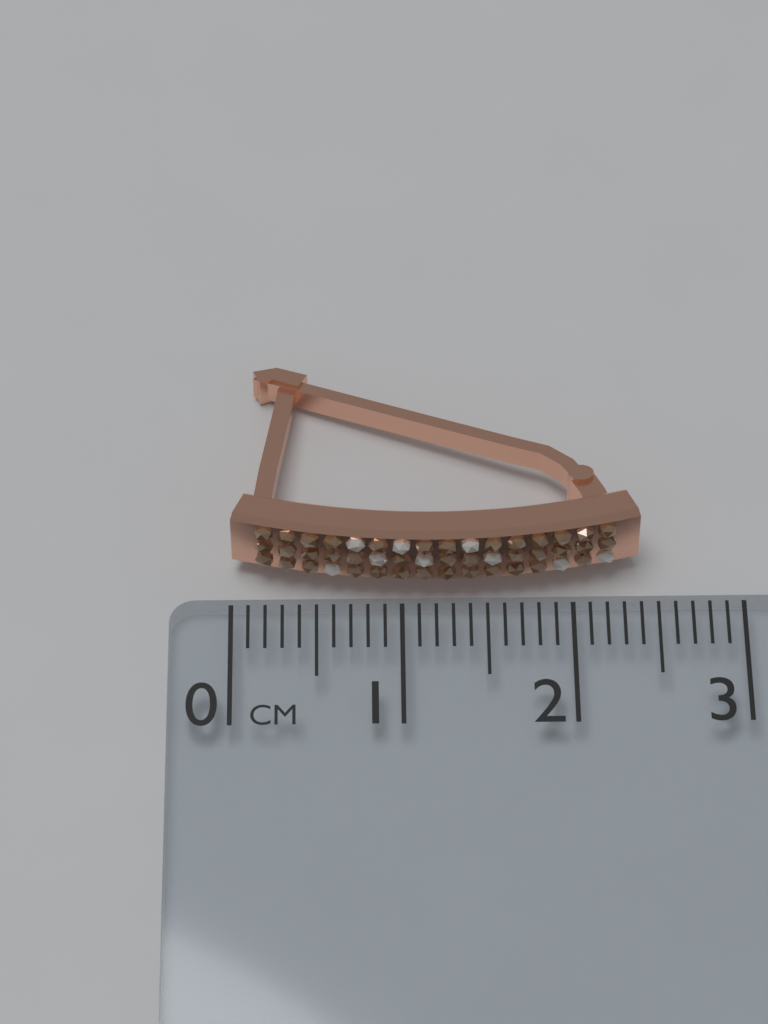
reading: 2.4 cm
